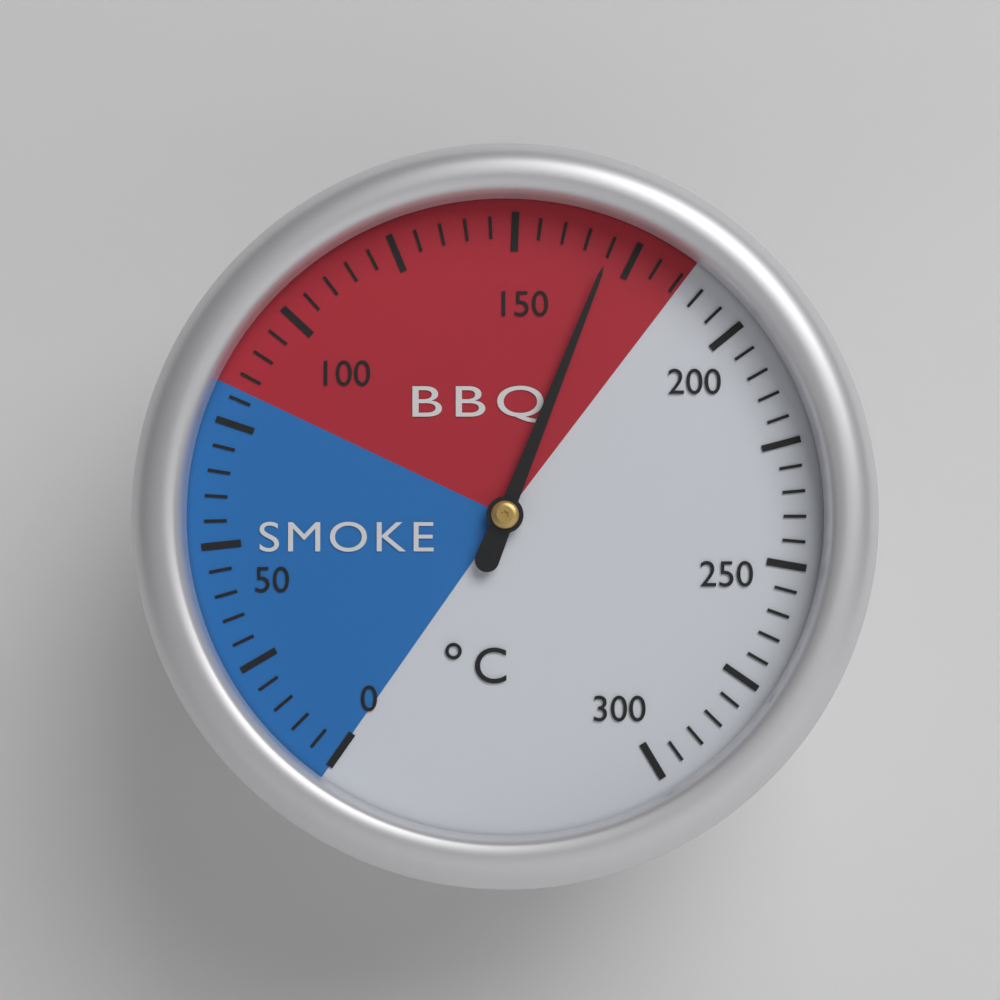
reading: 170 °C
